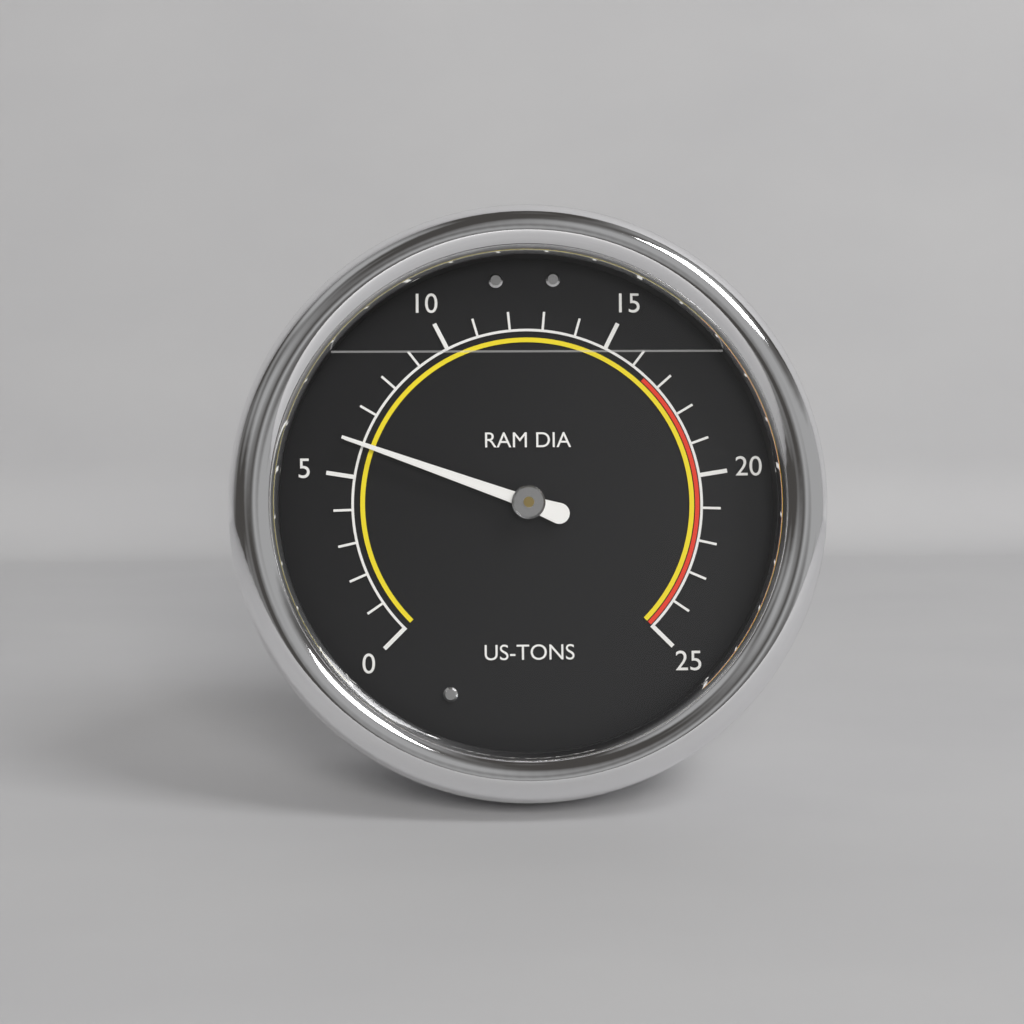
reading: 6 US-TONS
